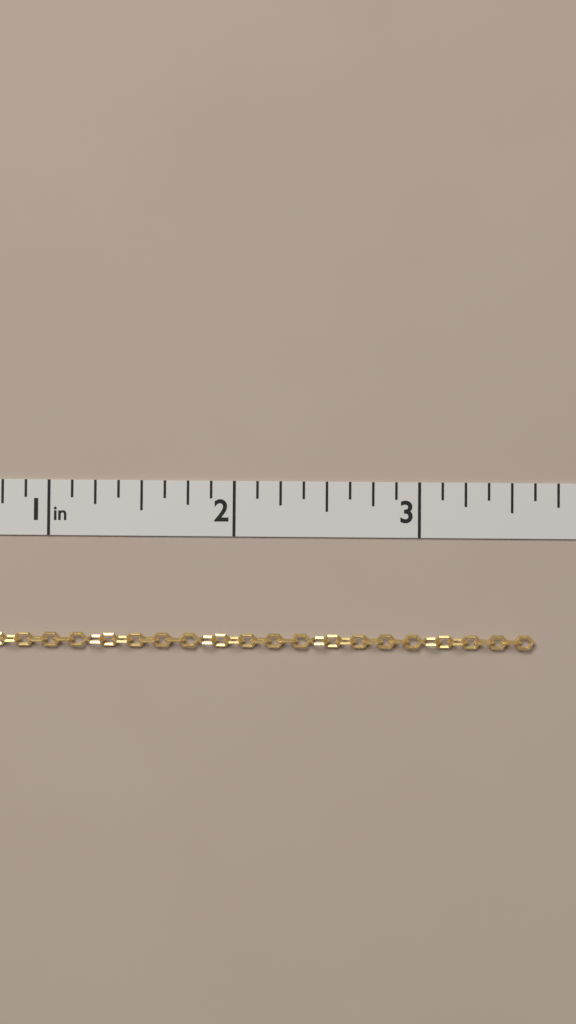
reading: 3.625 in
